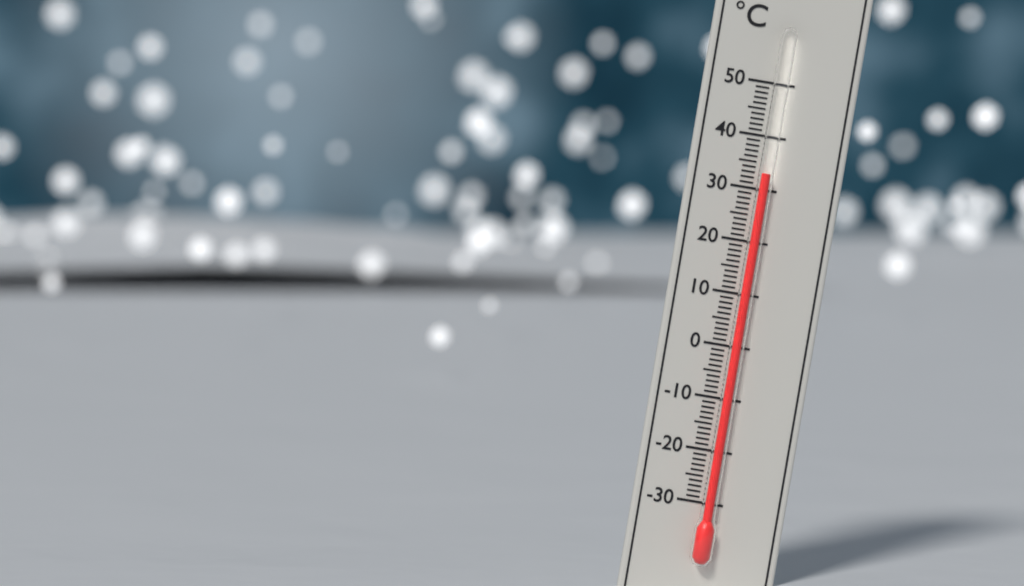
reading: 33 °C
